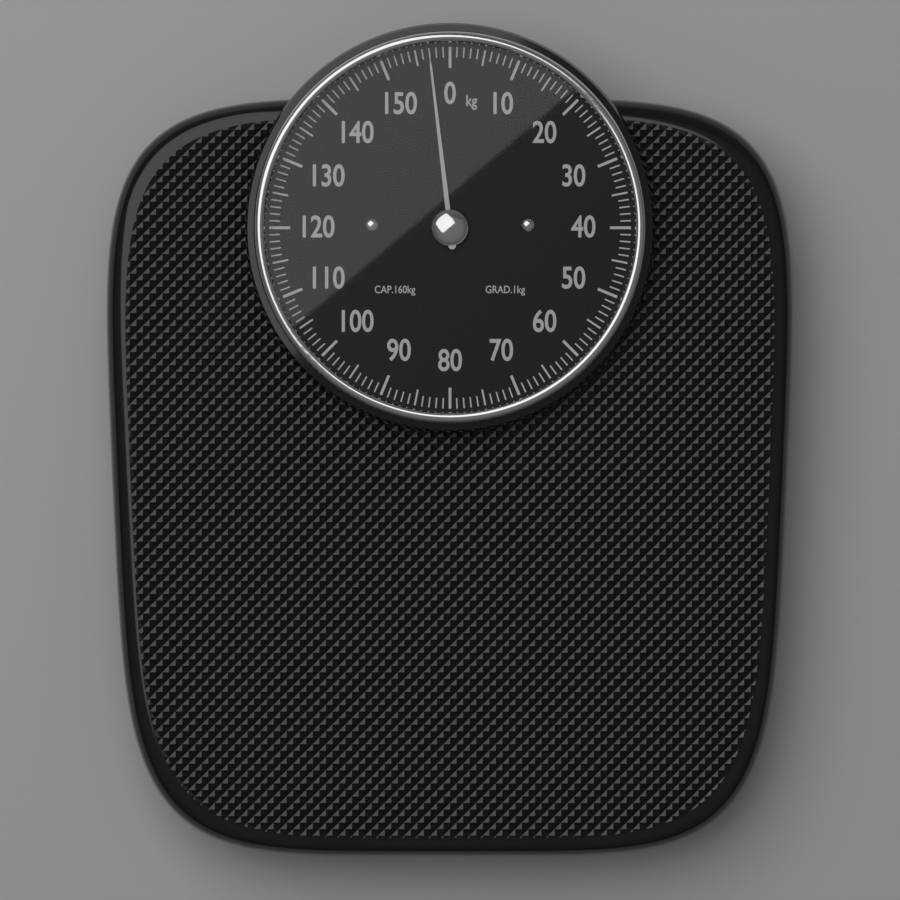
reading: 157 kg
